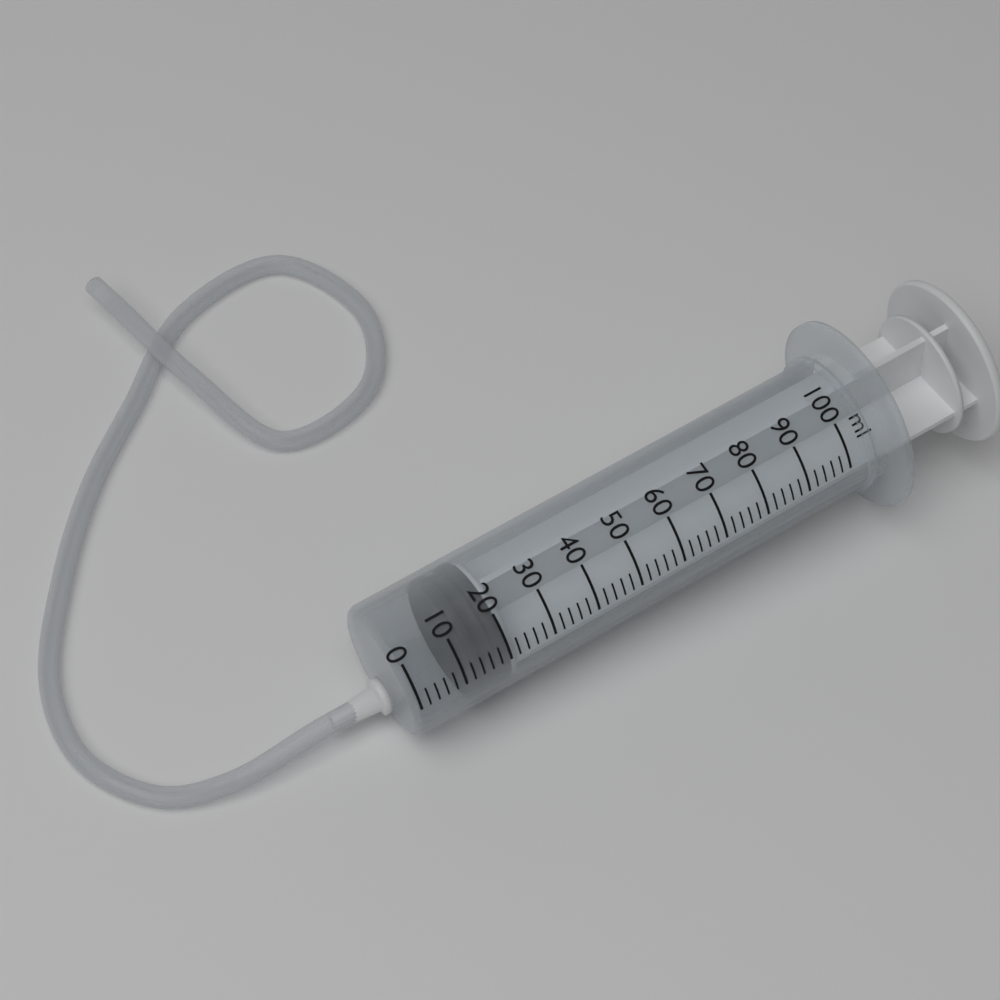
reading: 12 ml
